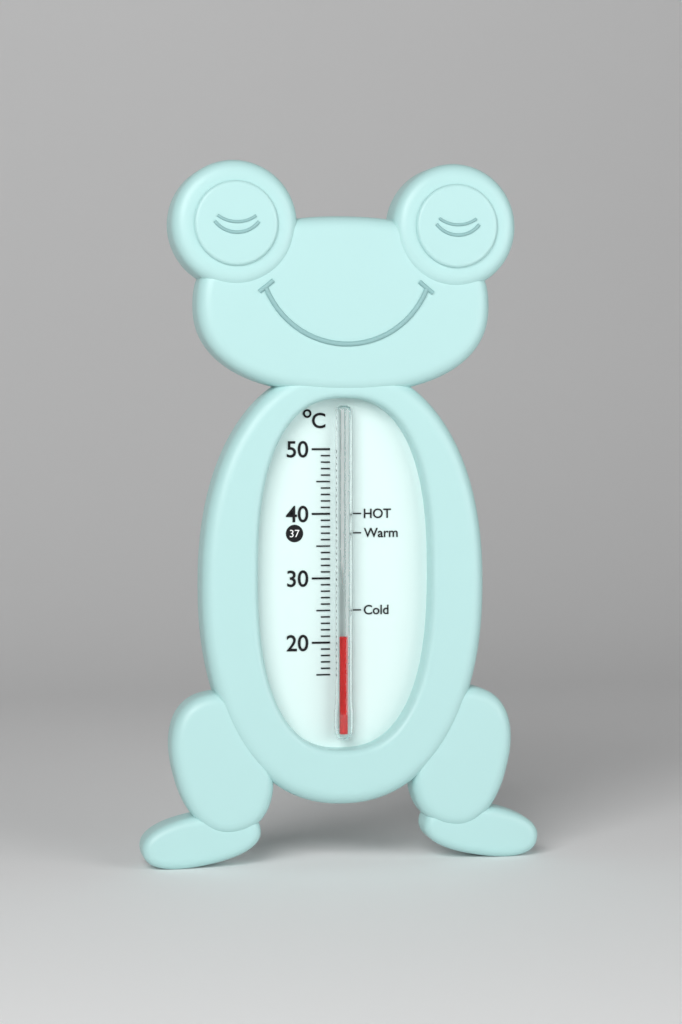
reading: 21 °C
